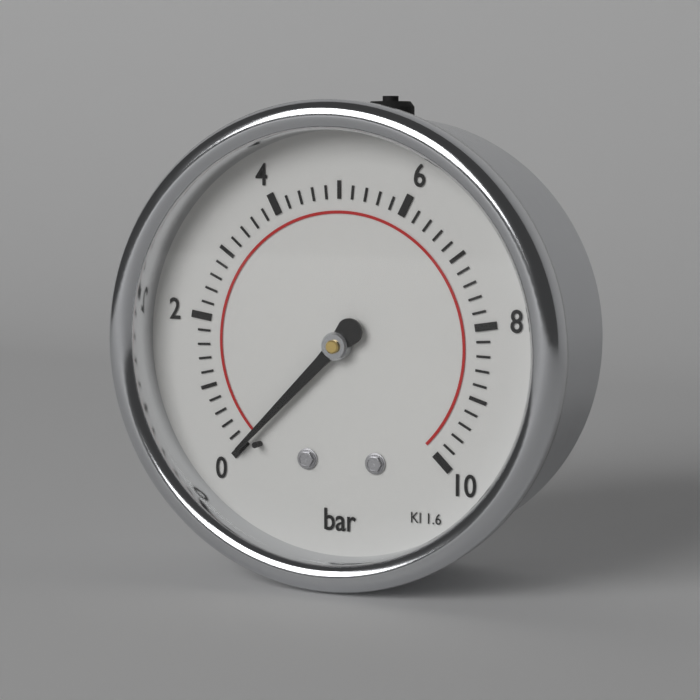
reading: 0.0 bar
